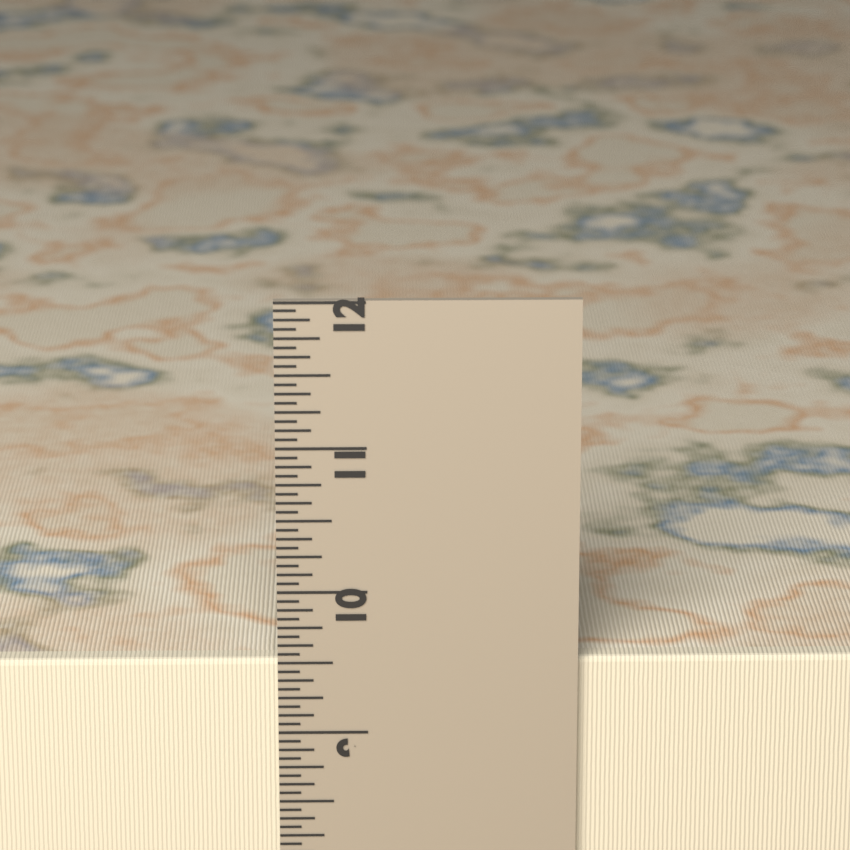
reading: 9.5000 in
